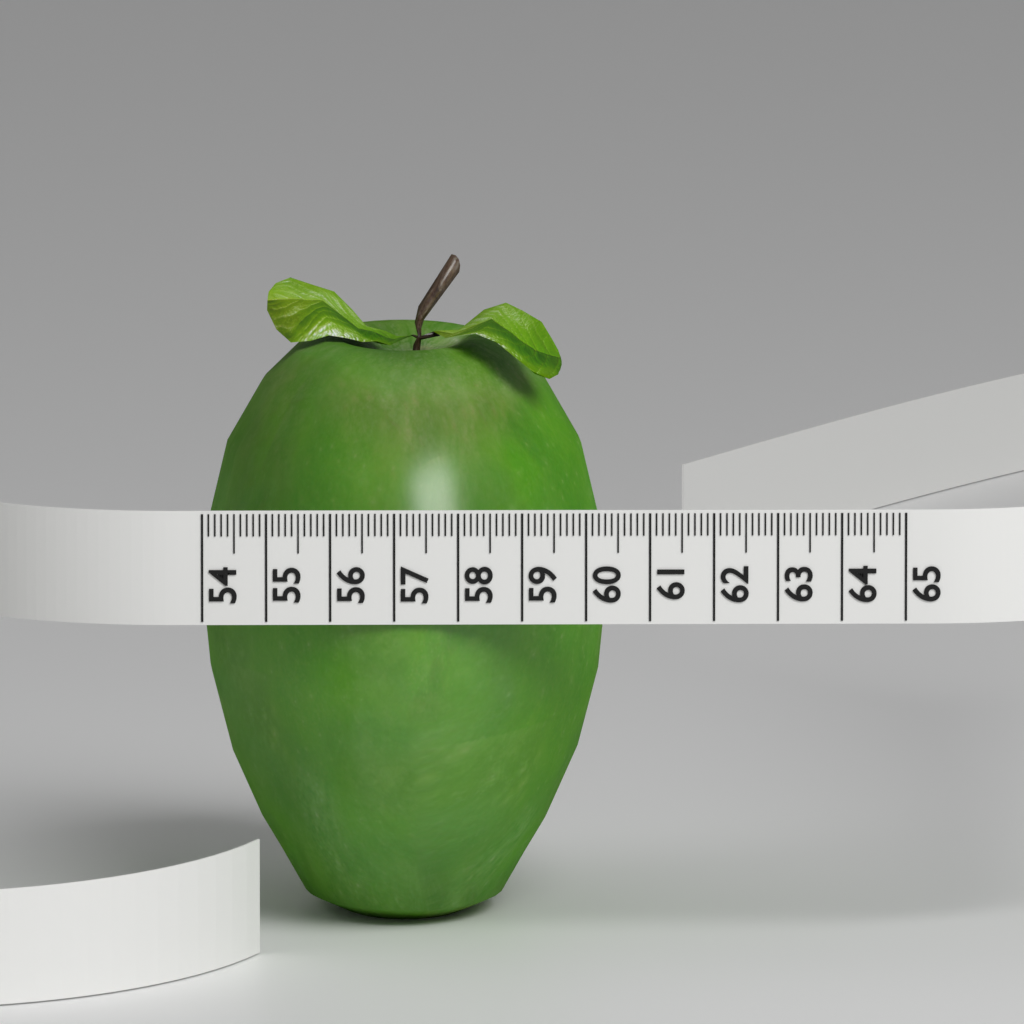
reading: 60.4 (no unit)
